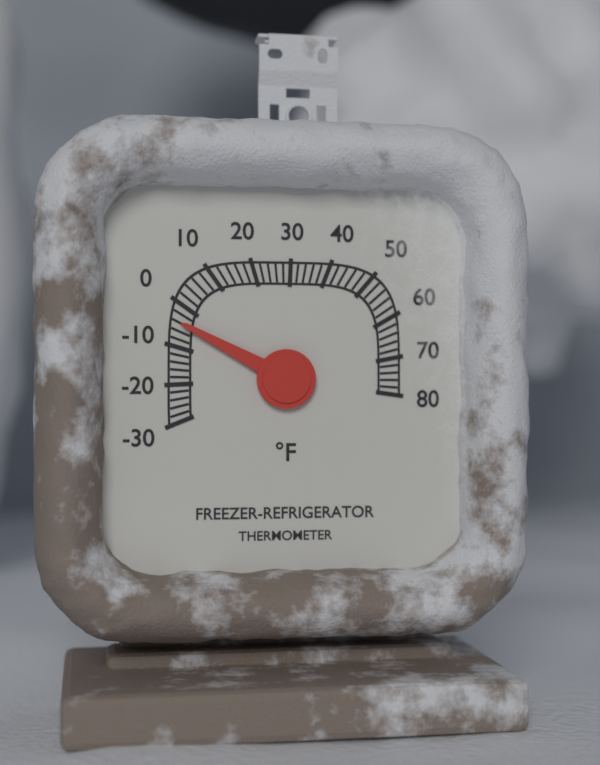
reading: -4 °F
